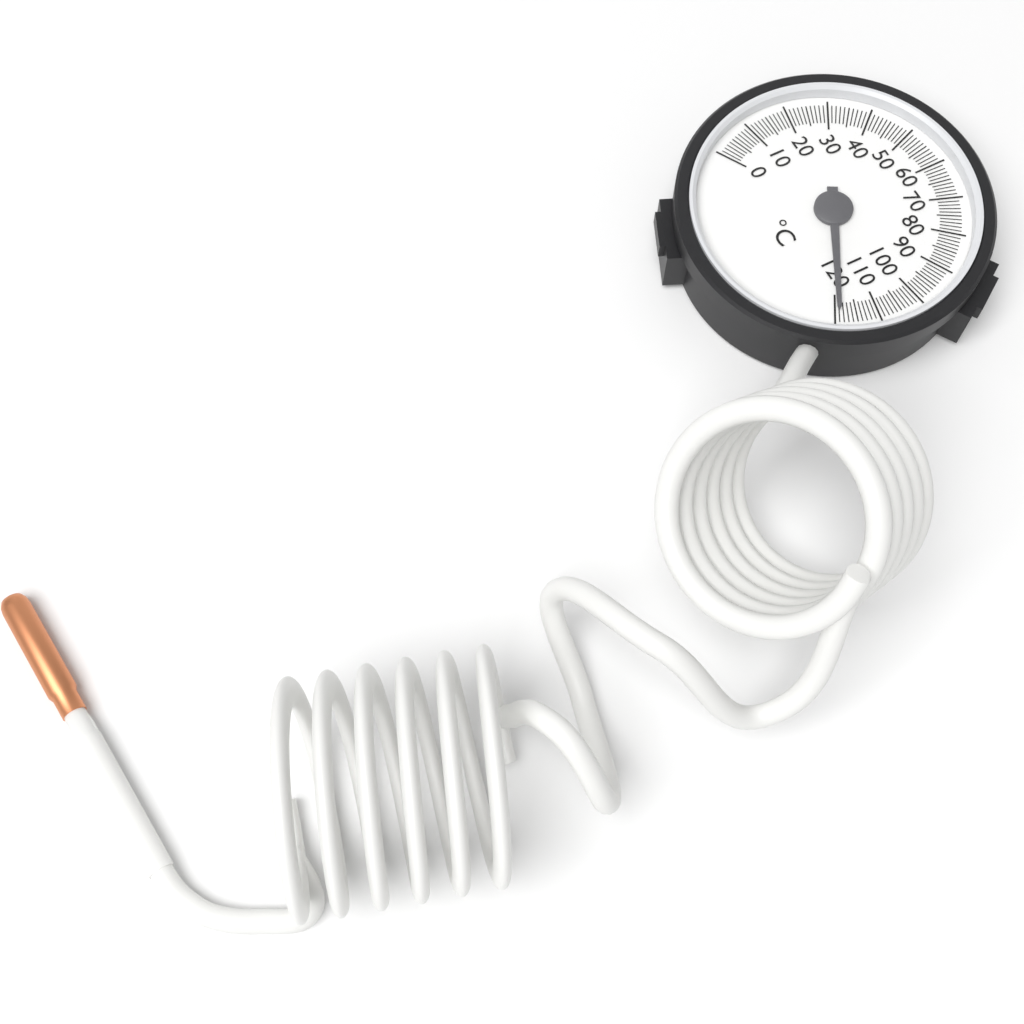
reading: 119 °C
